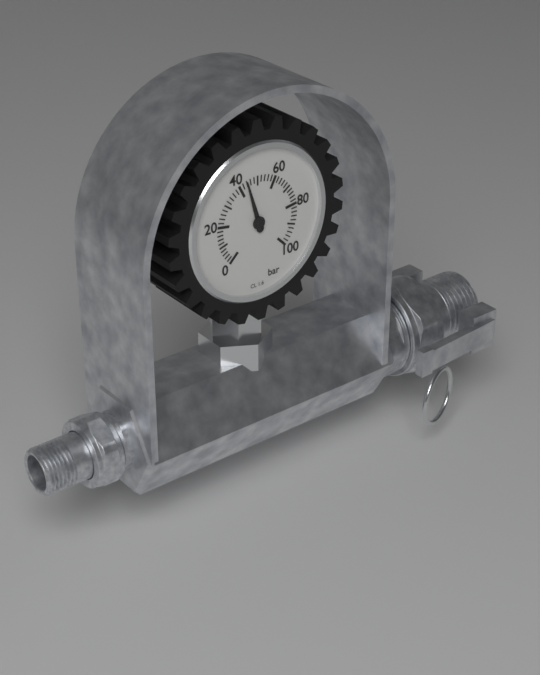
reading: 44 bar
